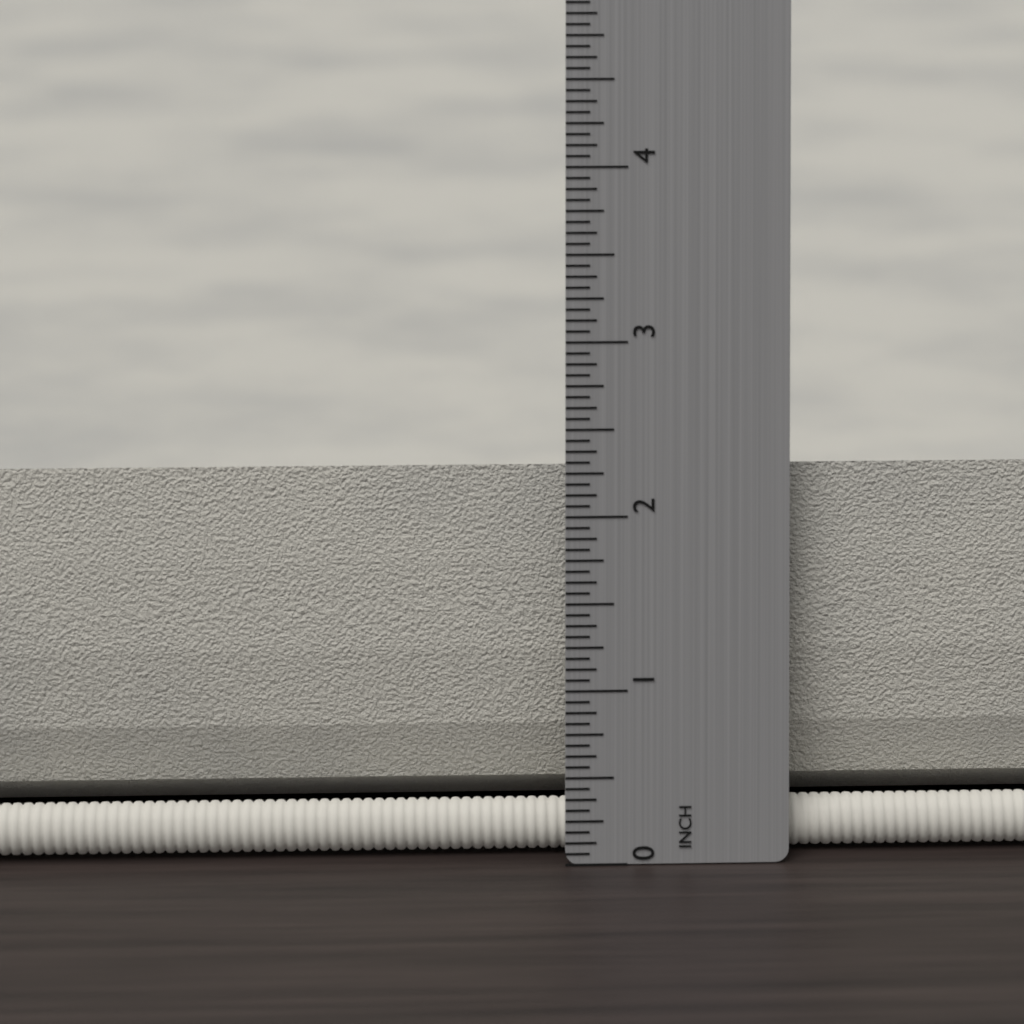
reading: 2.2500 in
